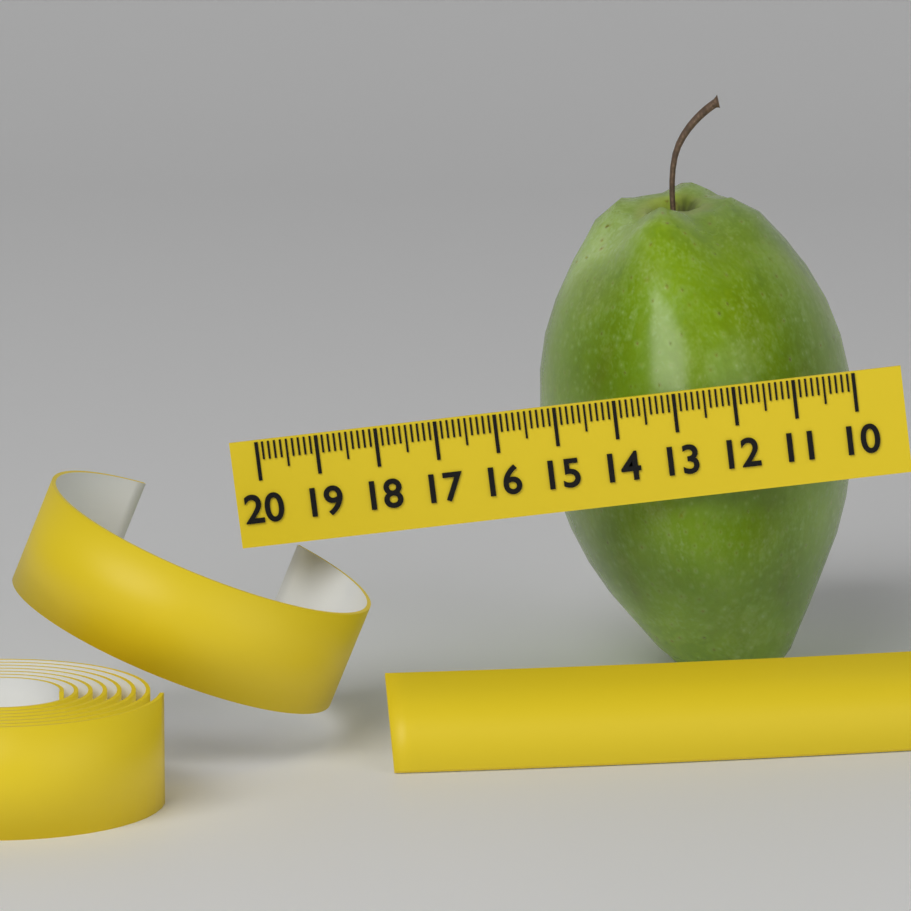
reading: 15.4 (no unit)
